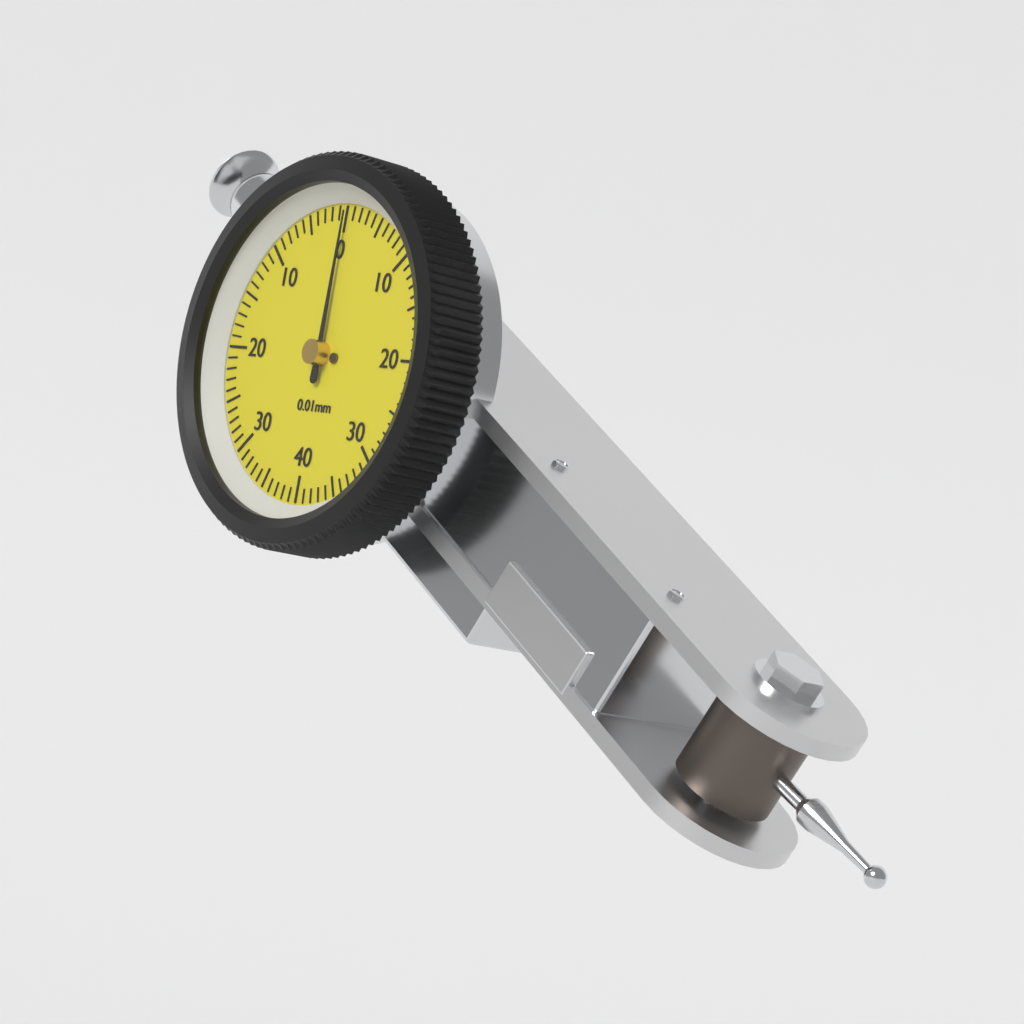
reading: 0.00 mm
